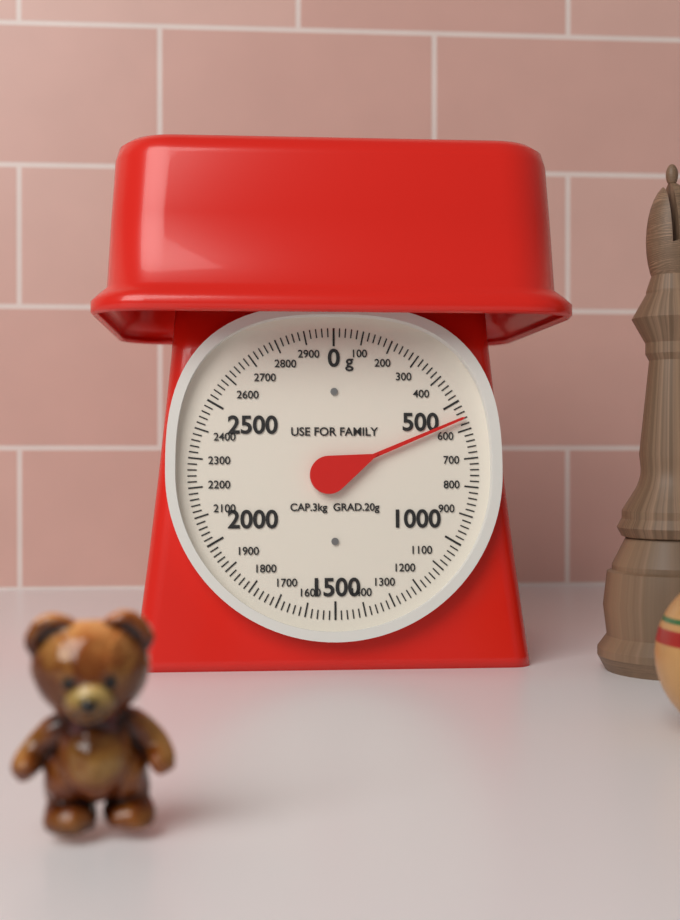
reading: 560 g
